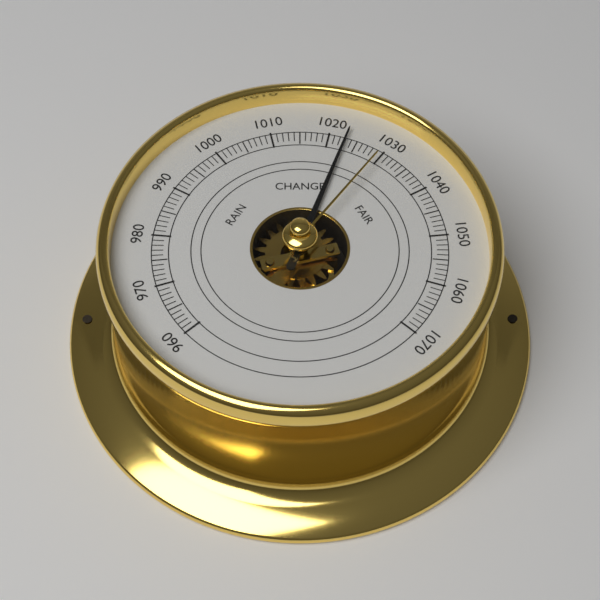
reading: 1023 (no unit)
